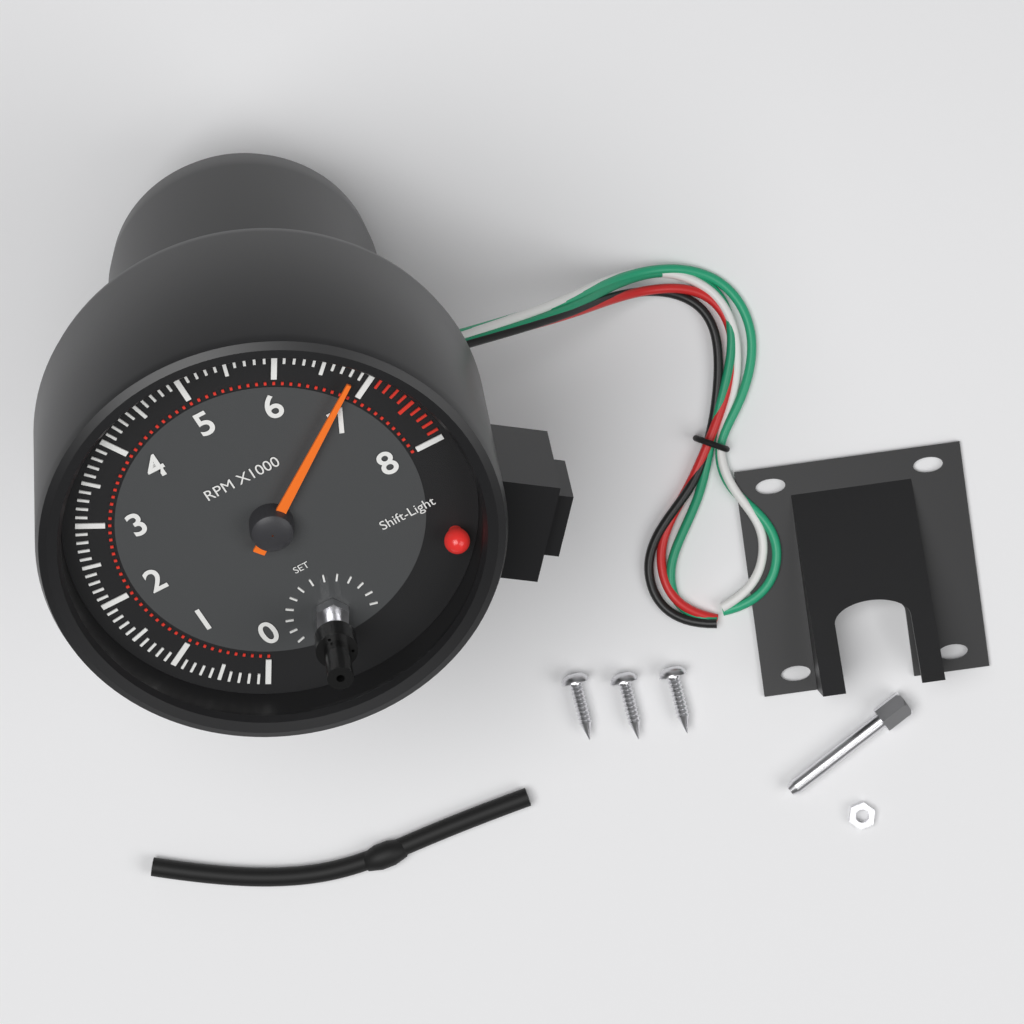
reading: 6800 RPM
